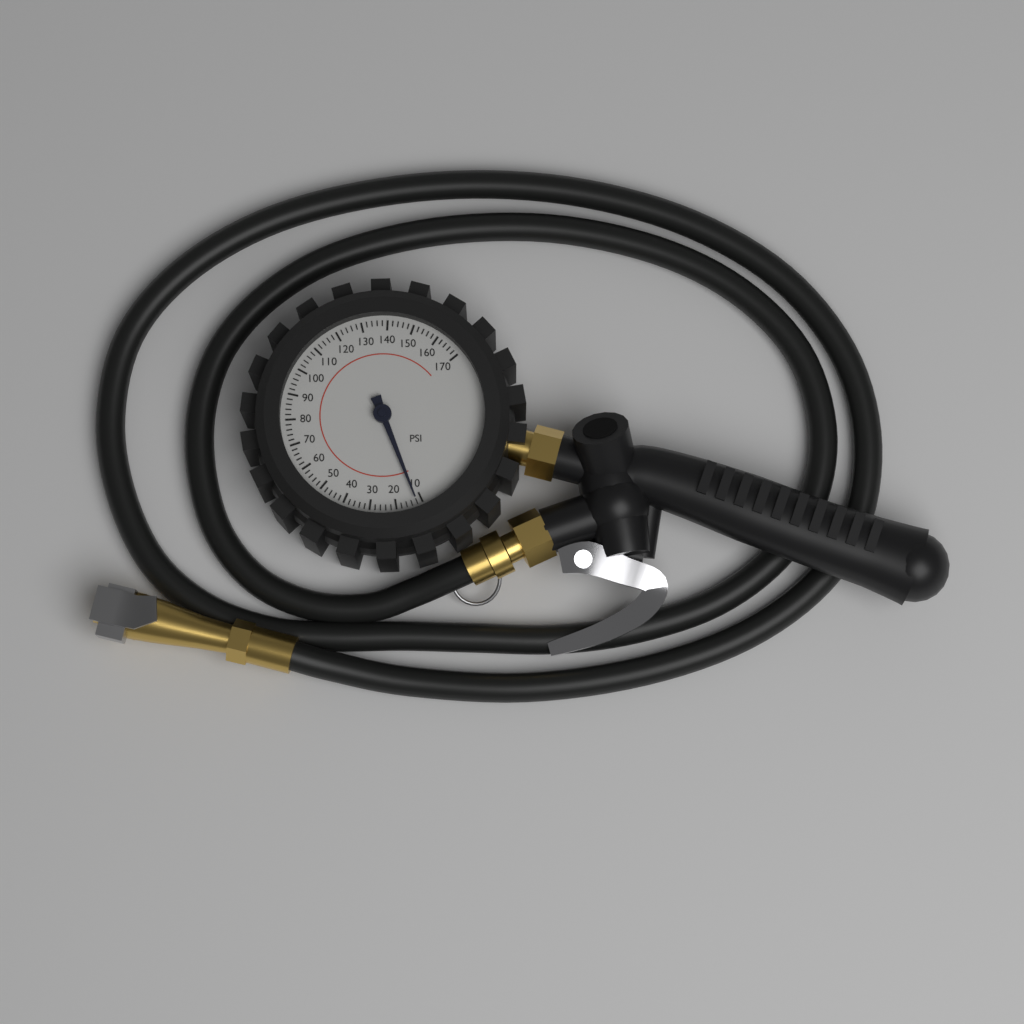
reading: 12 psi
